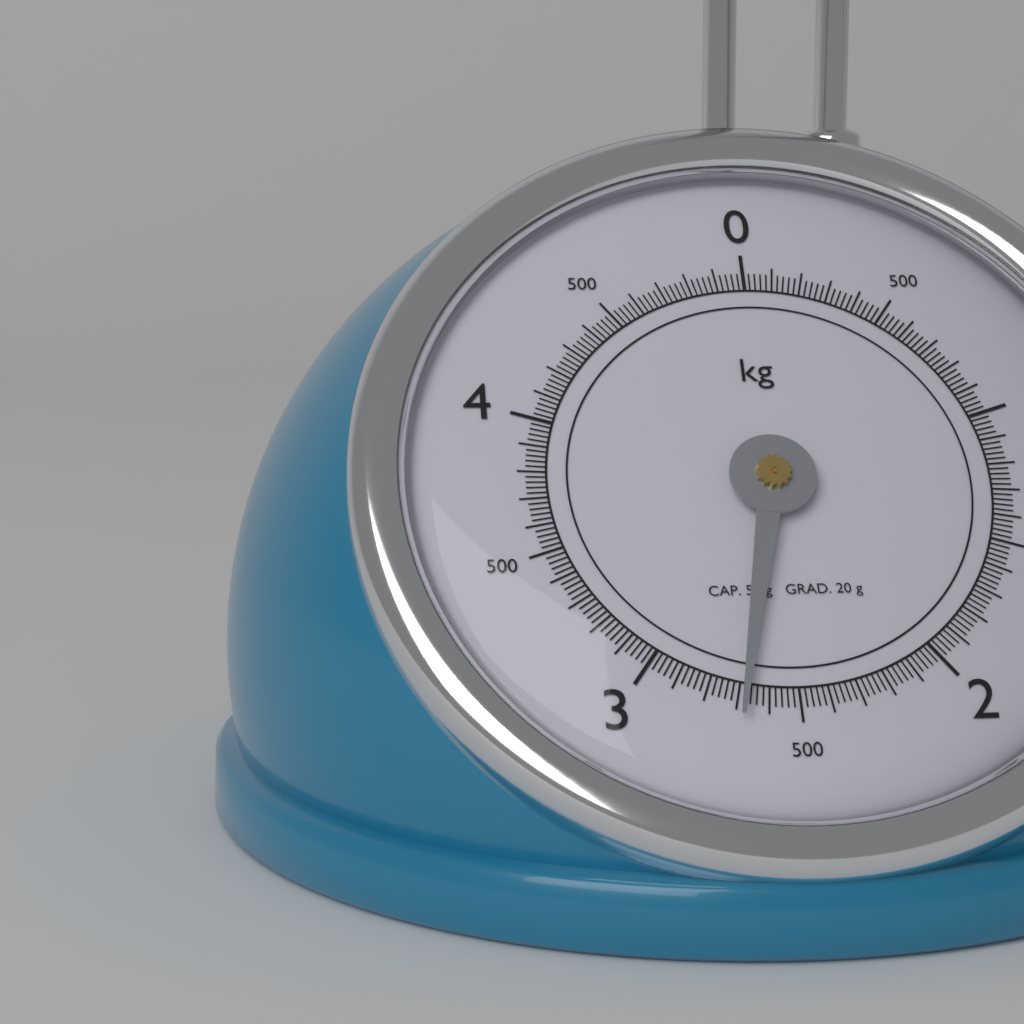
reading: 2.68 kg
